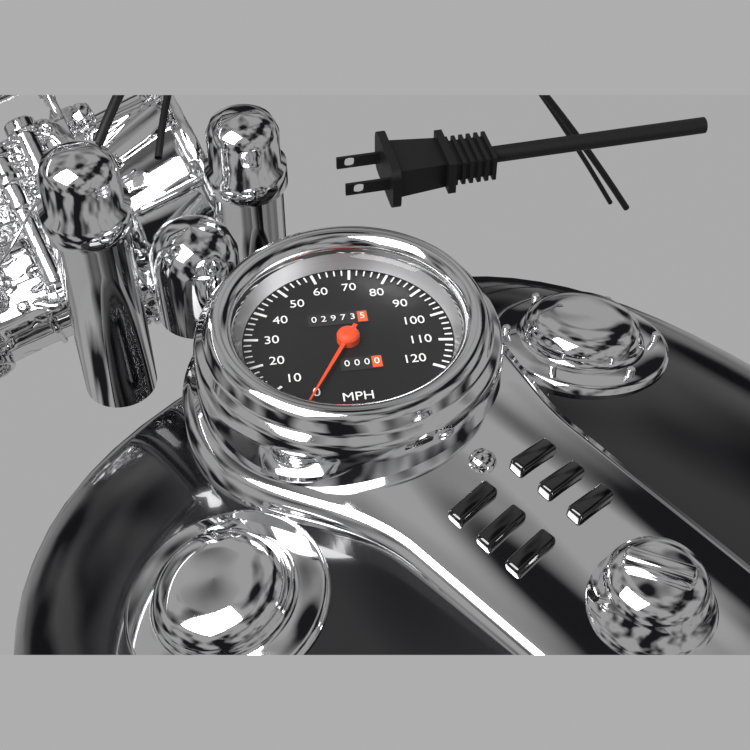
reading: 0 MPH
